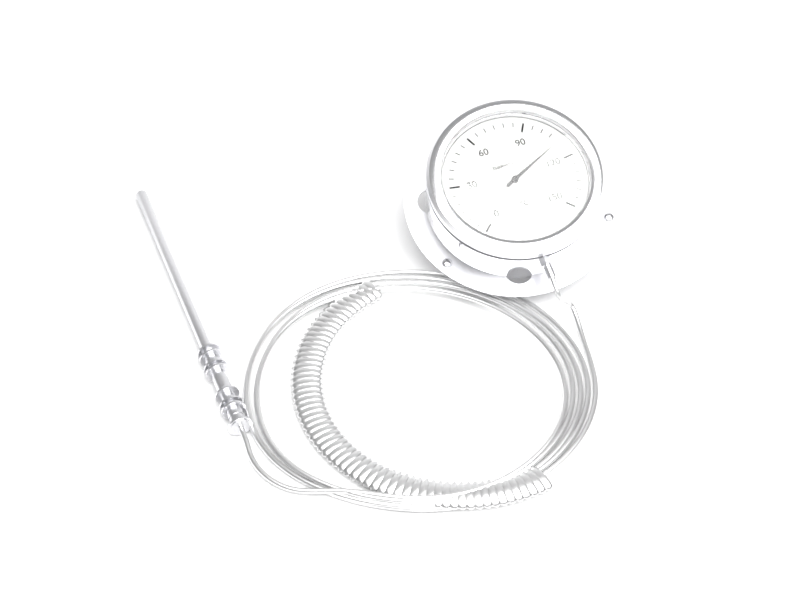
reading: 110 °C
